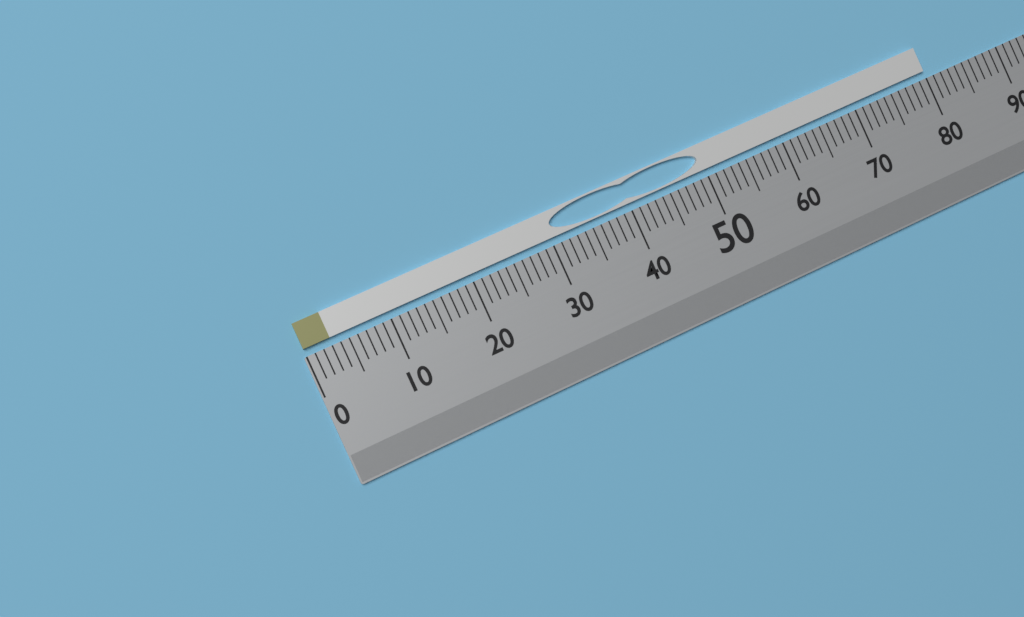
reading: 80 (no unit)
